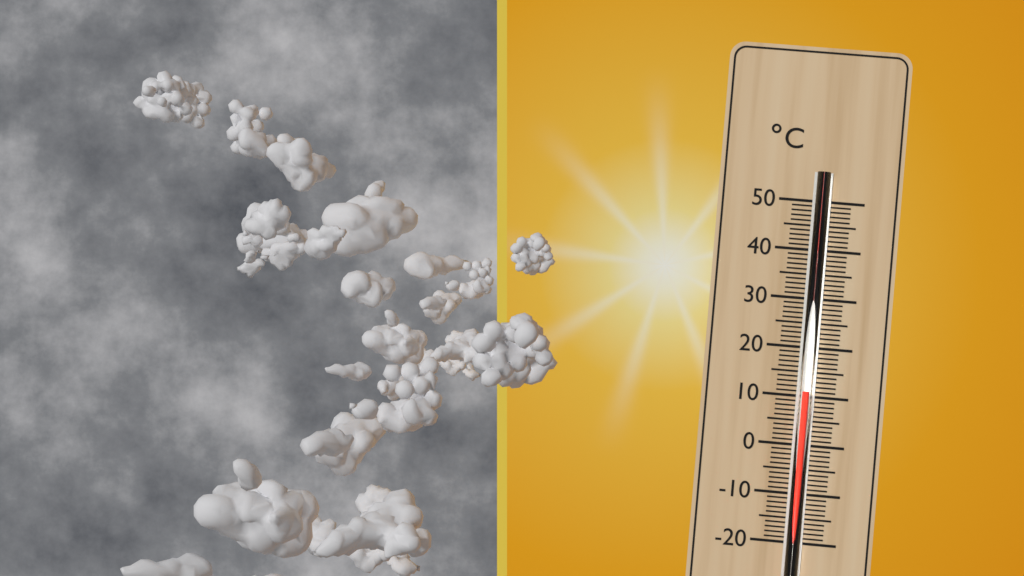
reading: 11 °C
